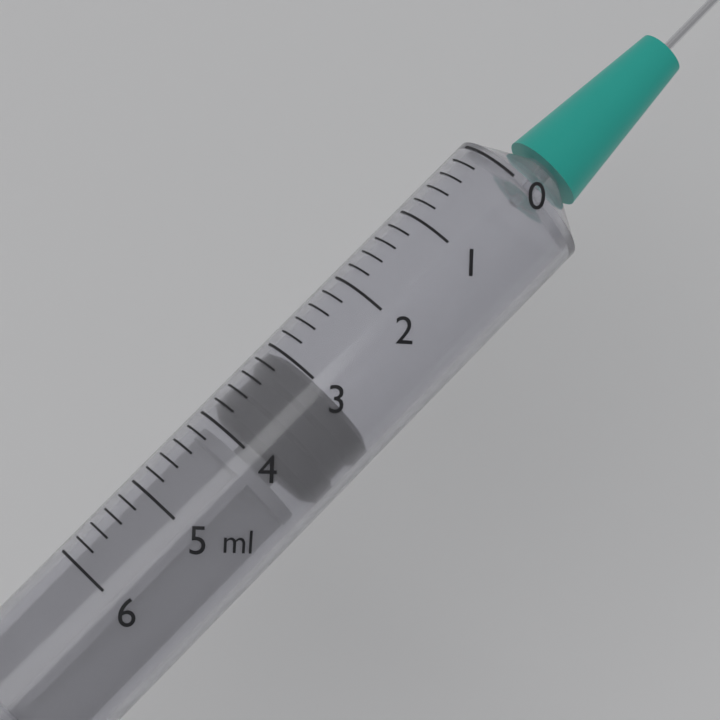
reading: 3.0 ml
